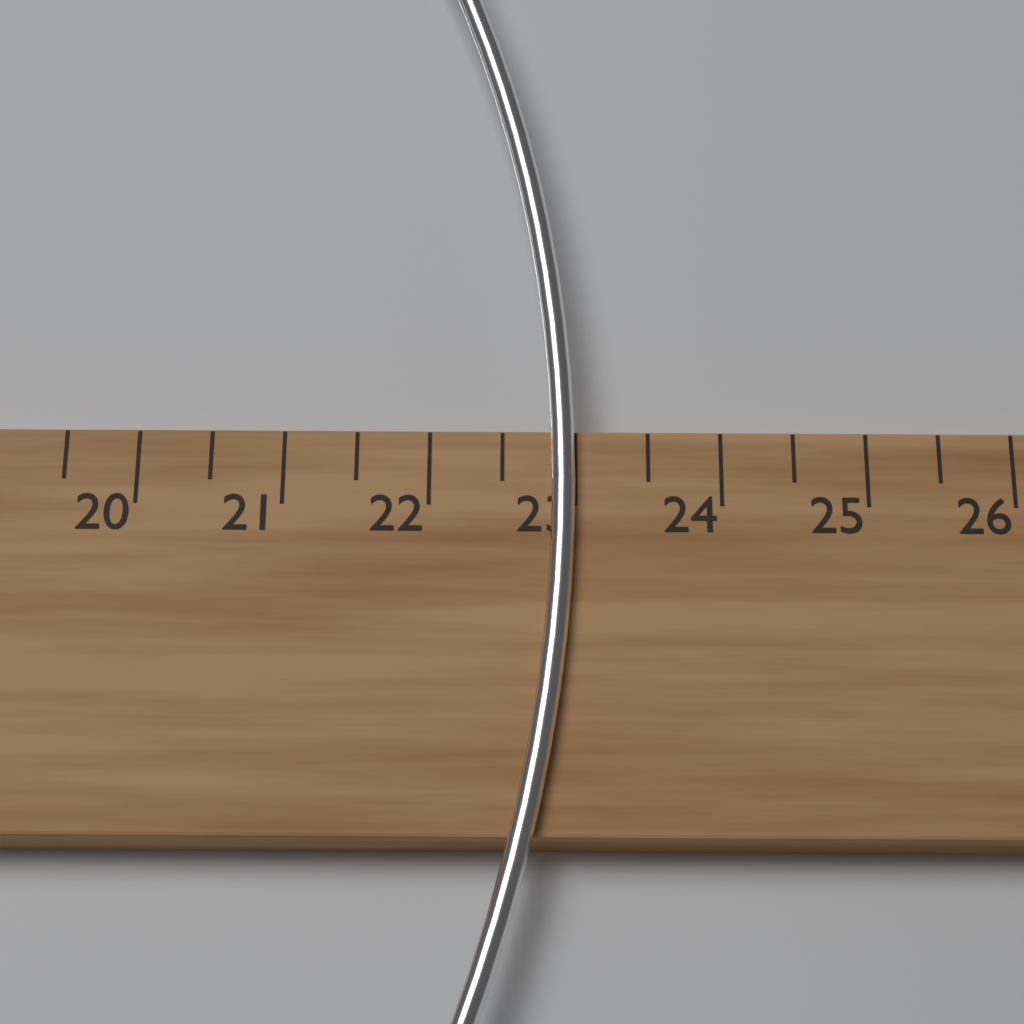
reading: 23.0 cm
